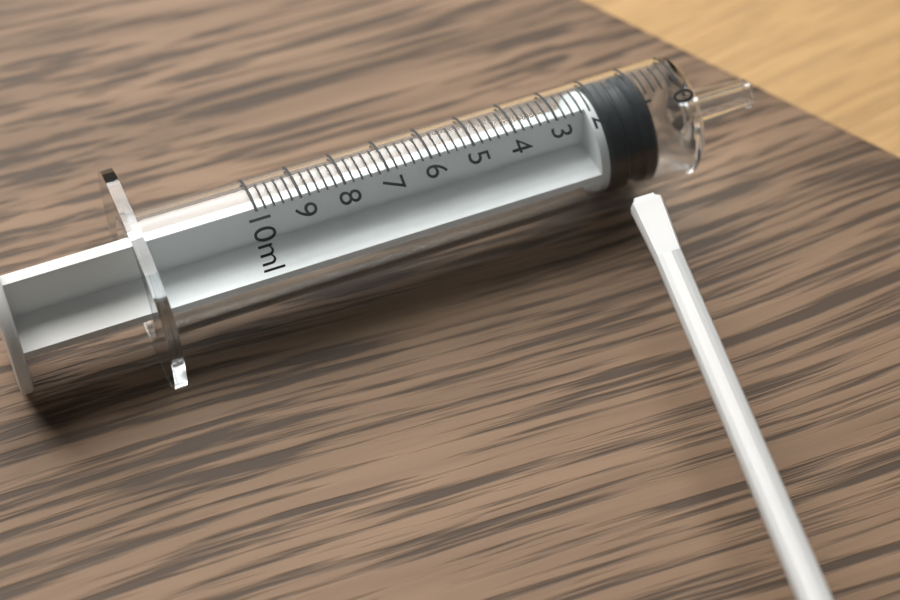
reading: 0.8 ml
